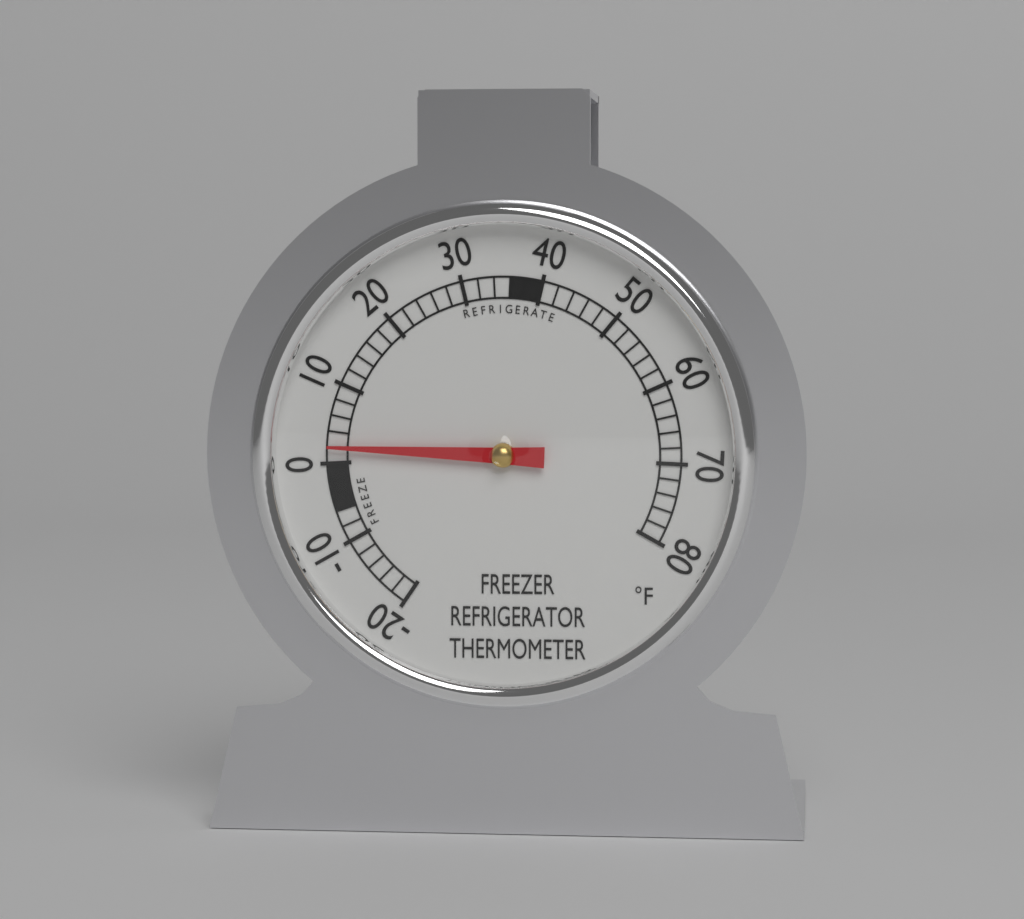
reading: 2 °F
